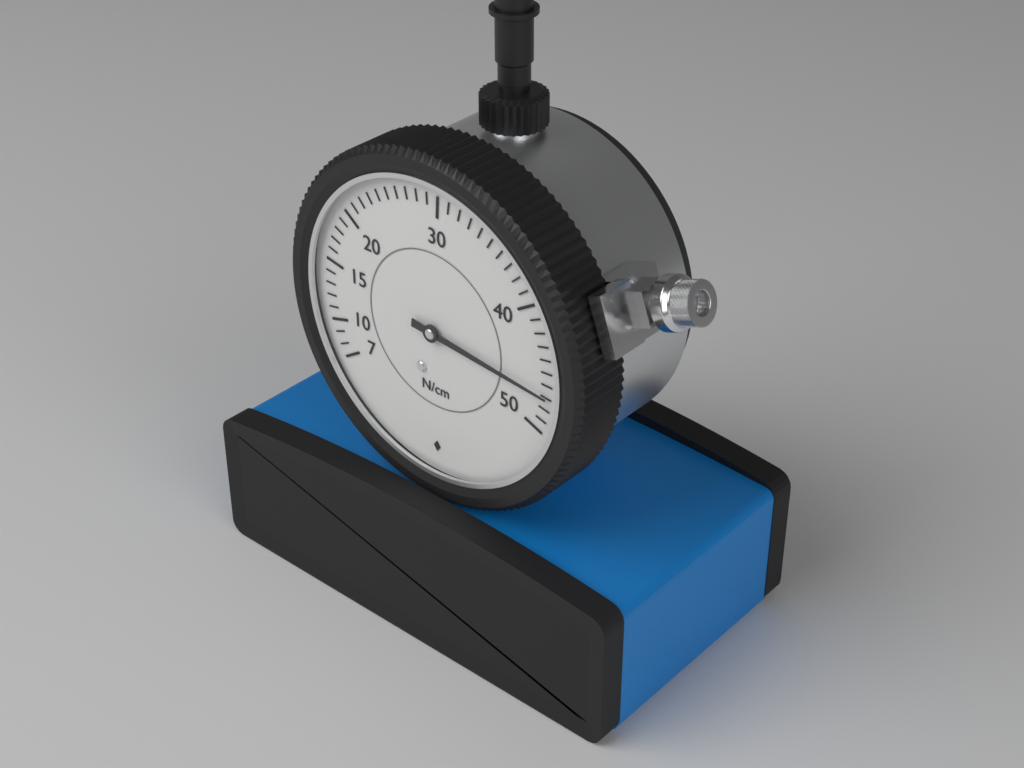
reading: 47 N/cm
